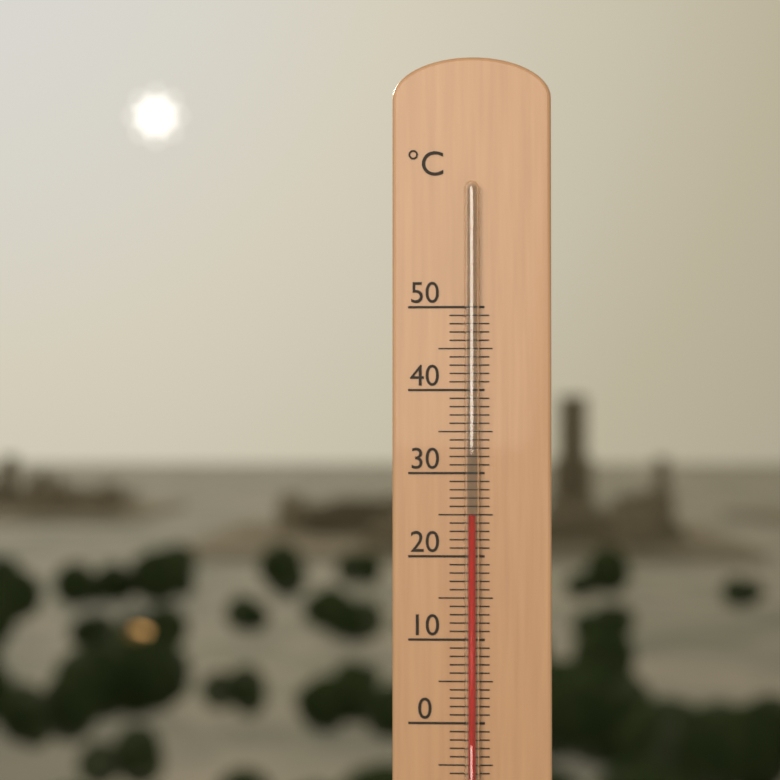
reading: 25 °C
